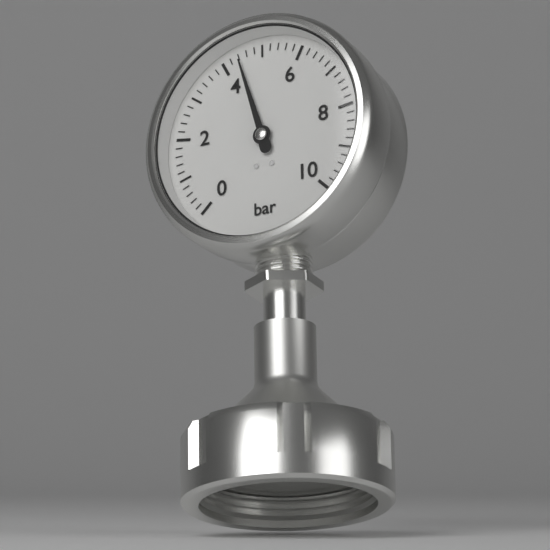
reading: 4.4 bar
